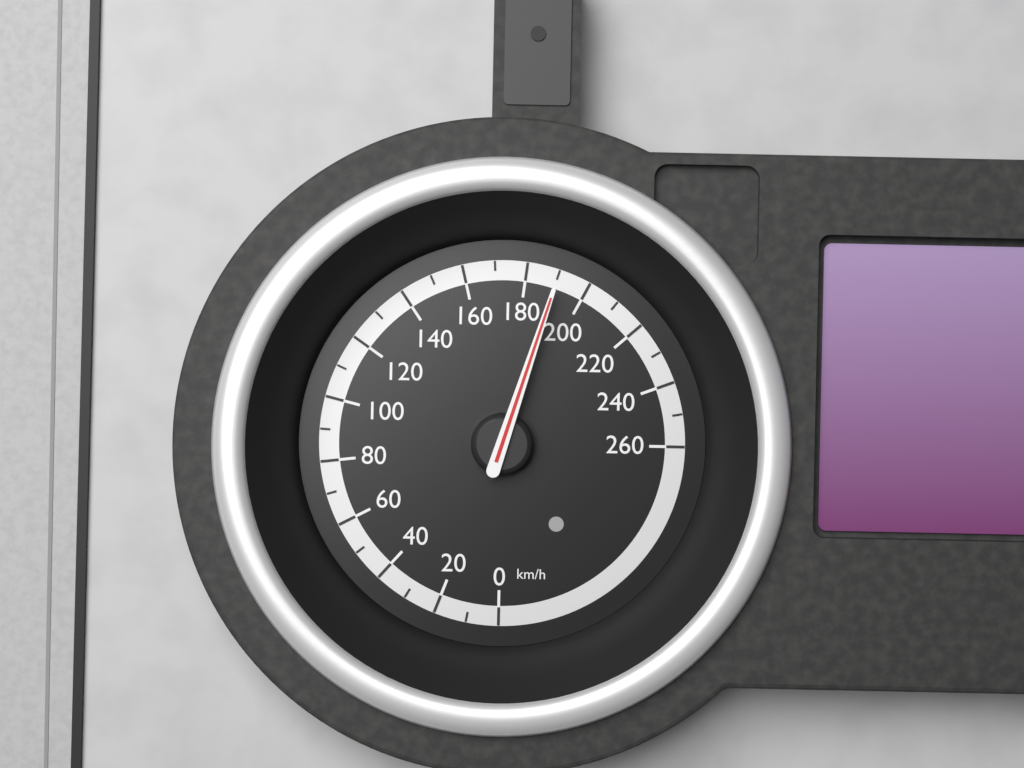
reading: 190 km/h
